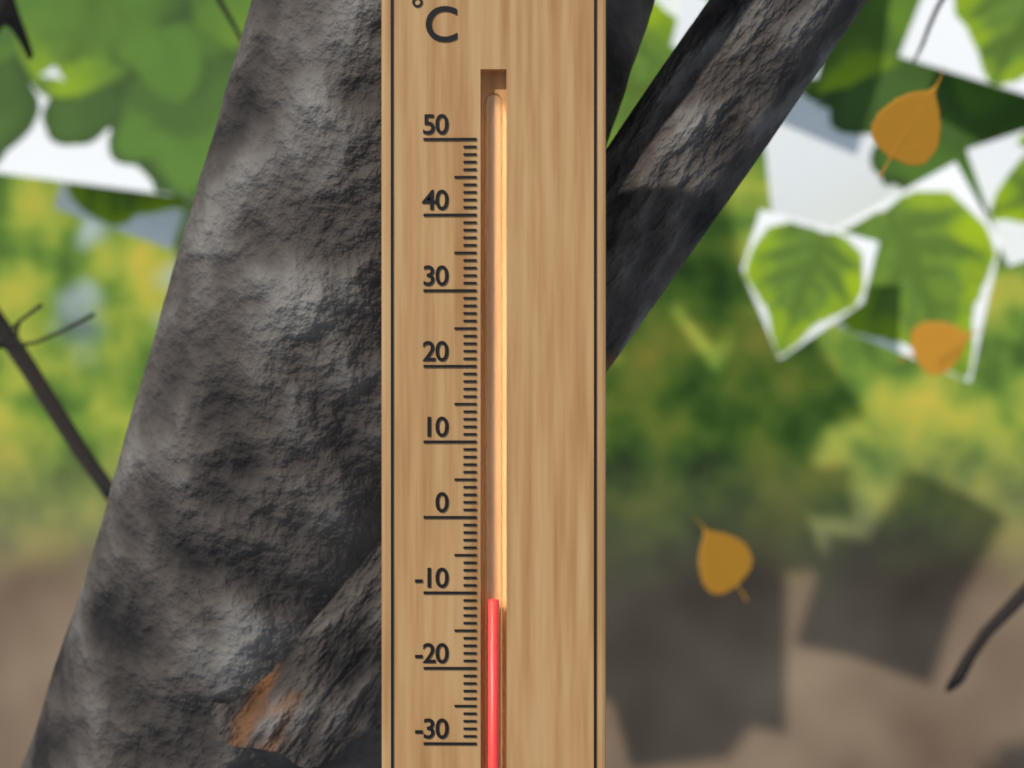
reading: -11 °C
